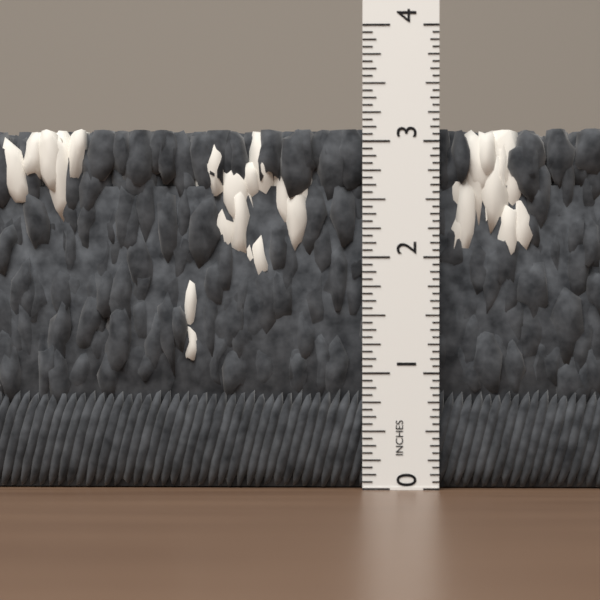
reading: 3.1250 in
